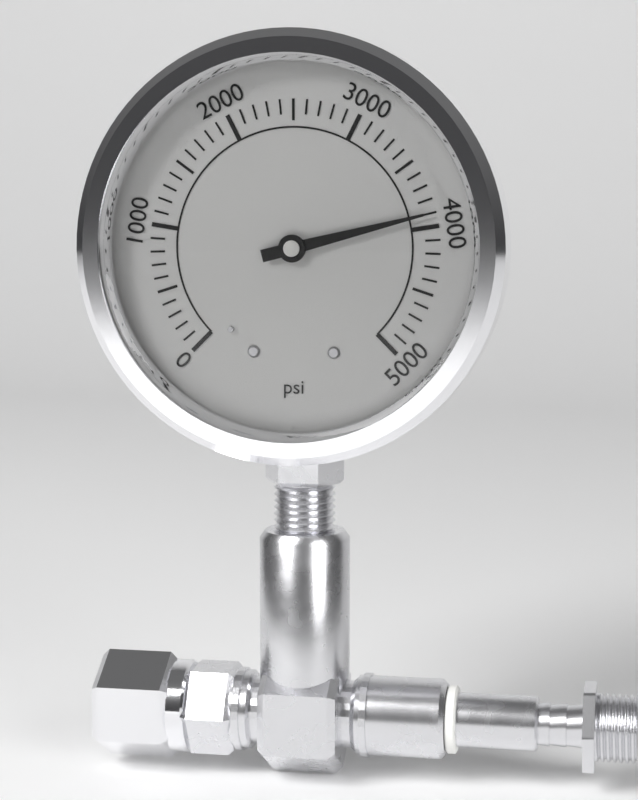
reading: 3900 psi
